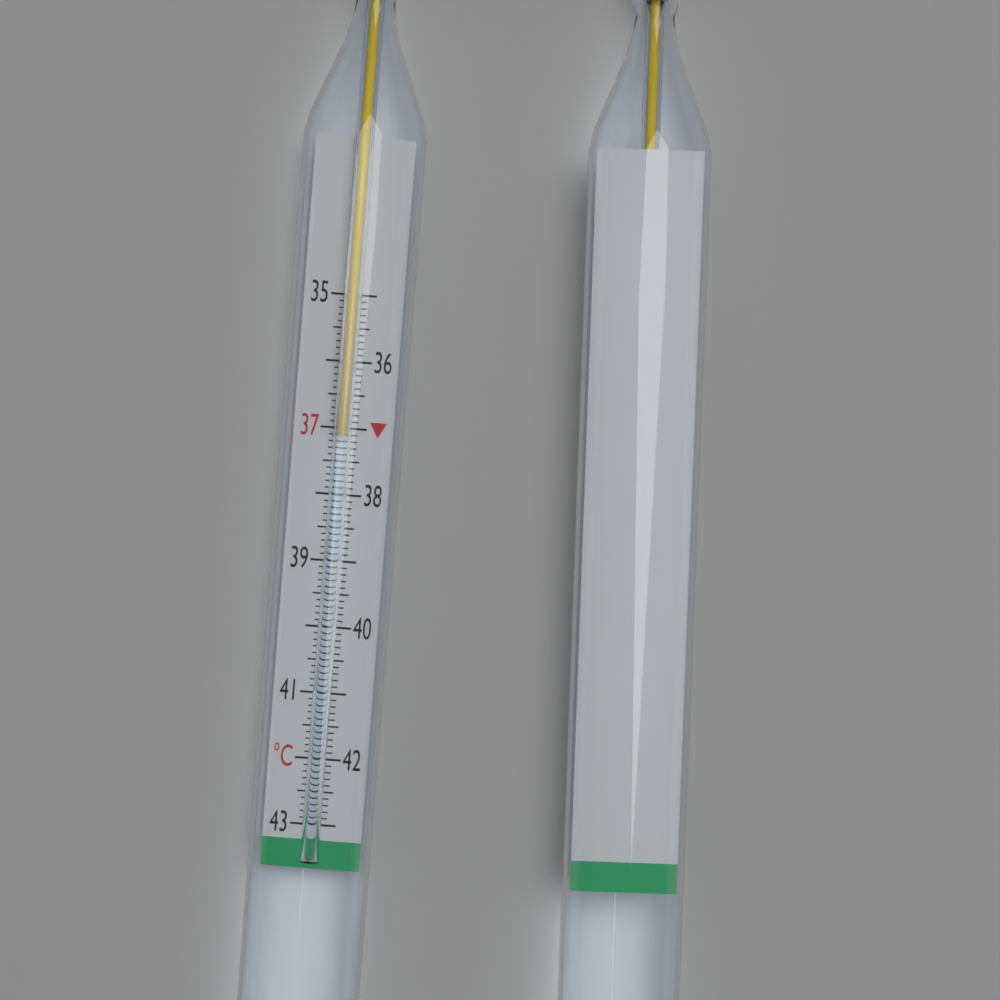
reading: 37.1 °C
